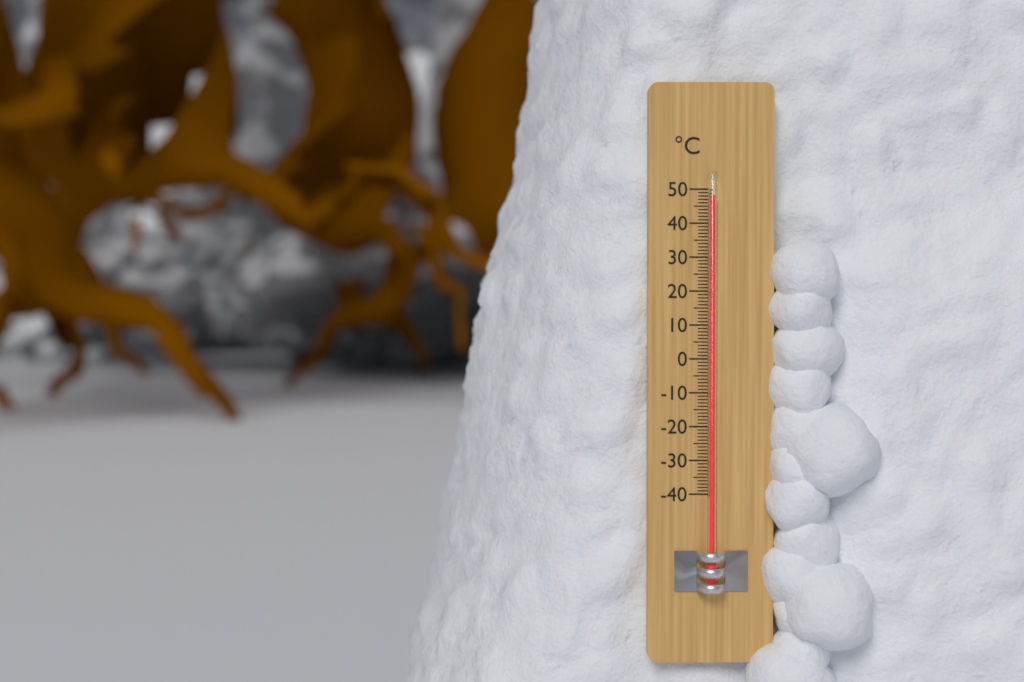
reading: 48 °C
